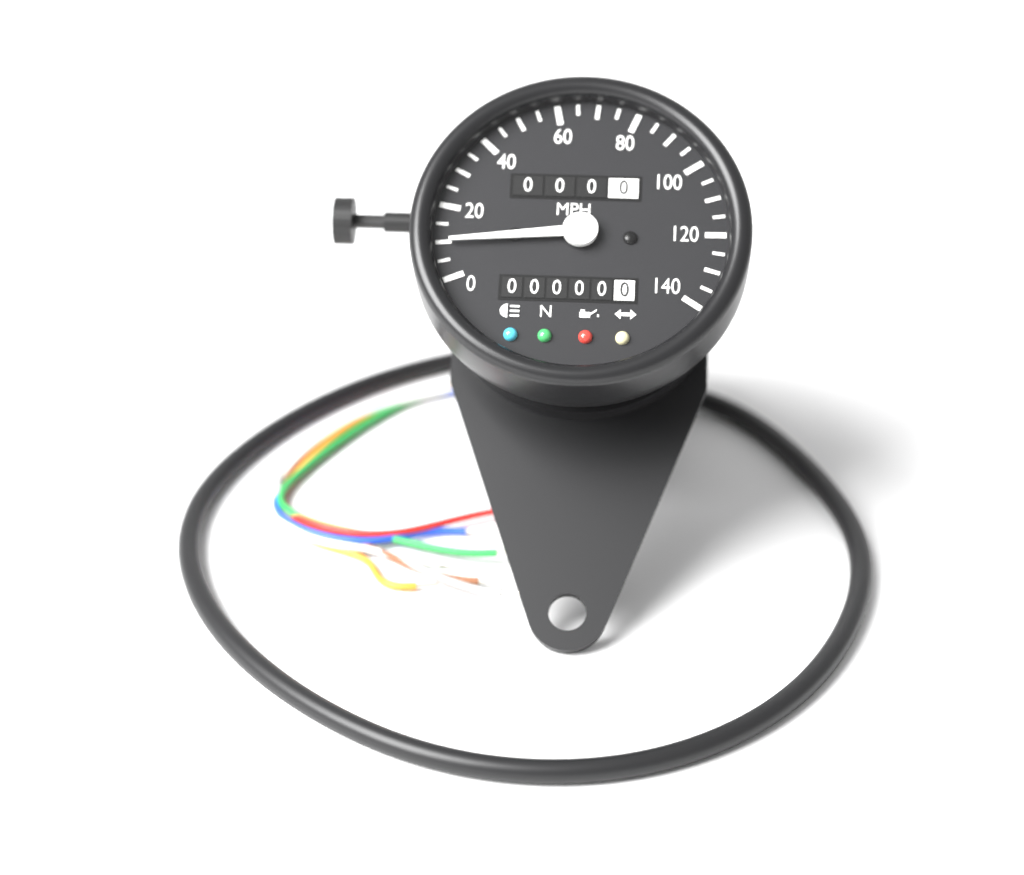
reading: 10 mph
